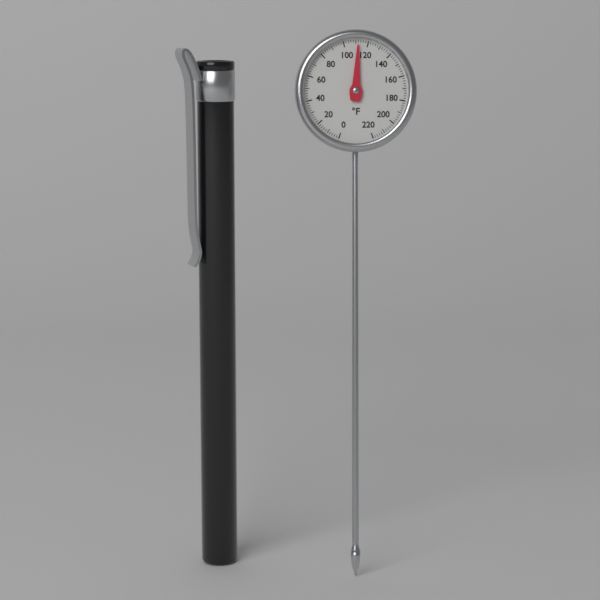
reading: 112 °F
